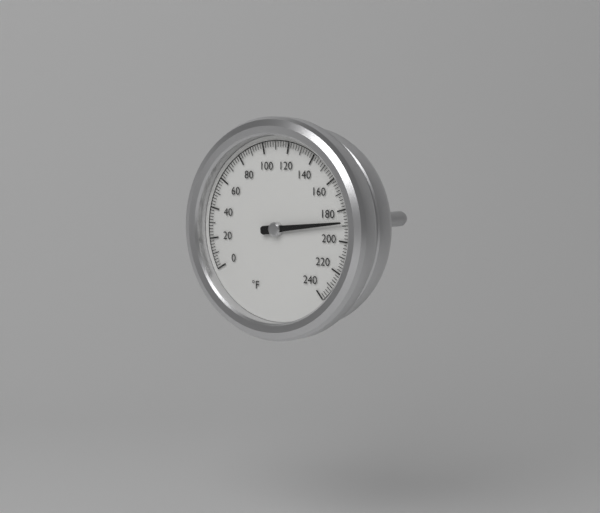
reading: 188 °F
